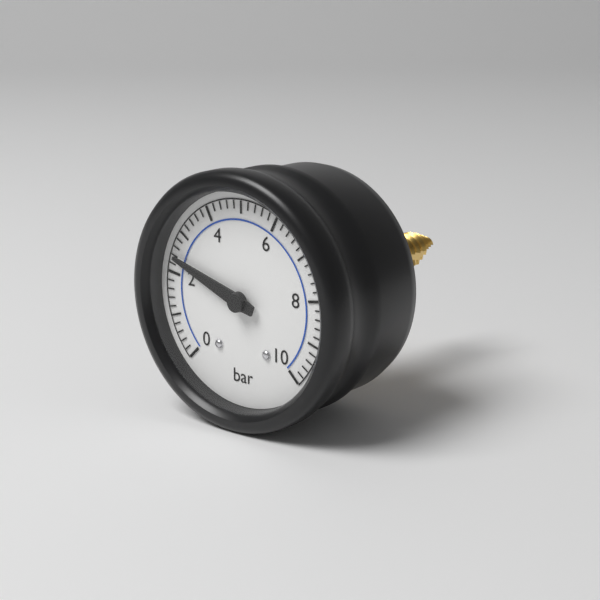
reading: 2.4 bar
